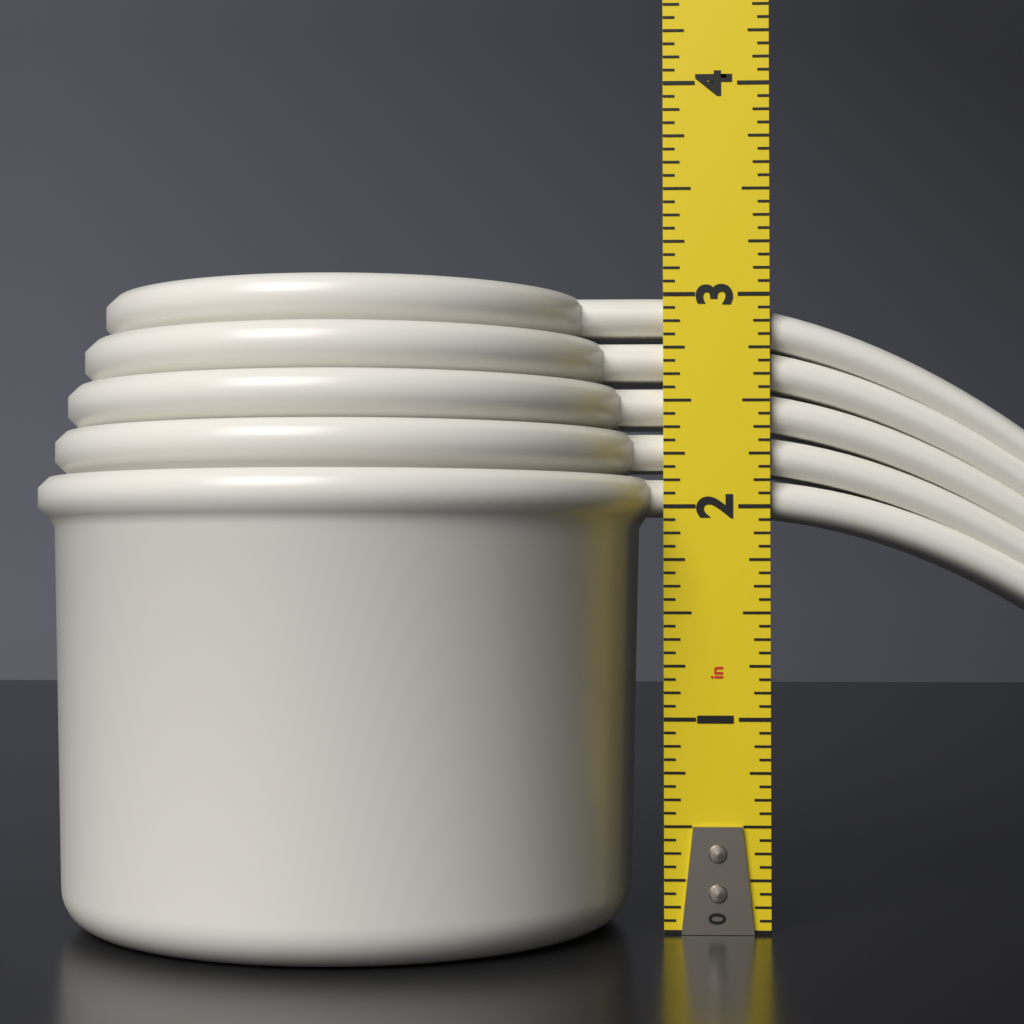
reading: 3.0000 in
